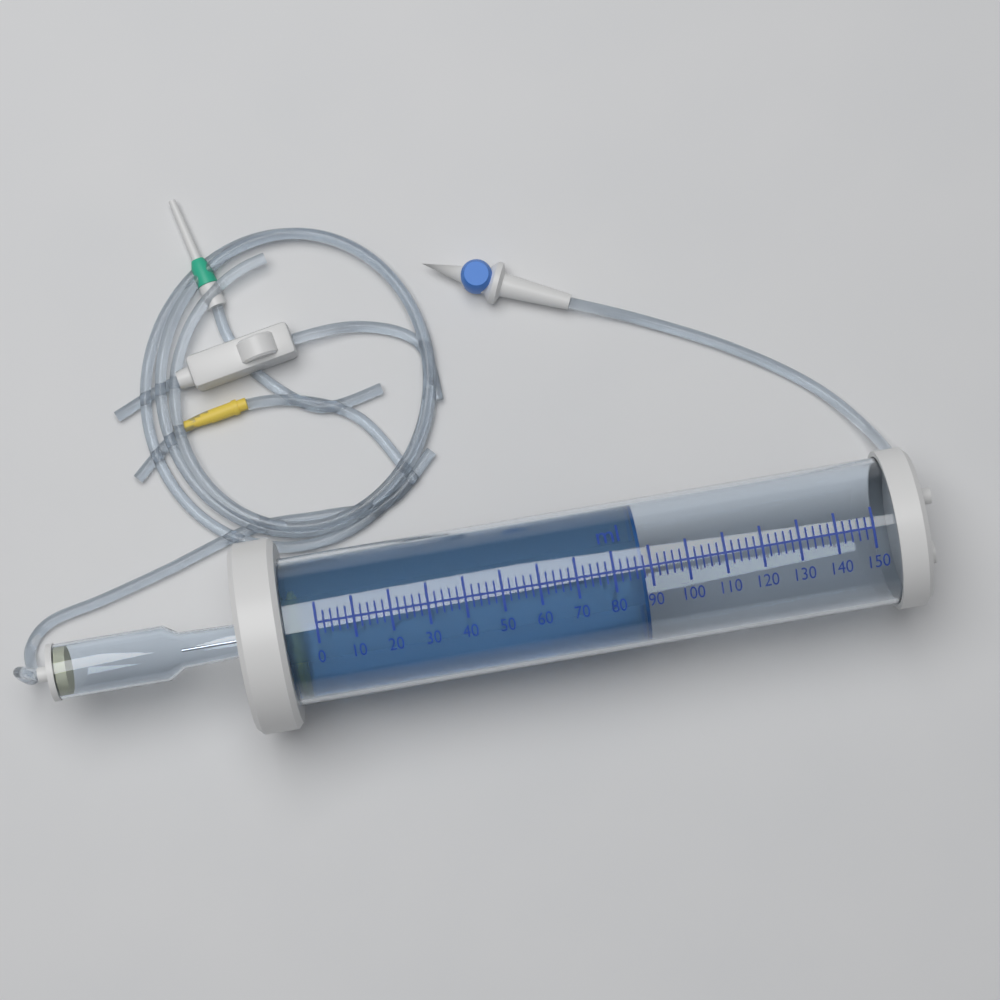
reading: 88 ml
